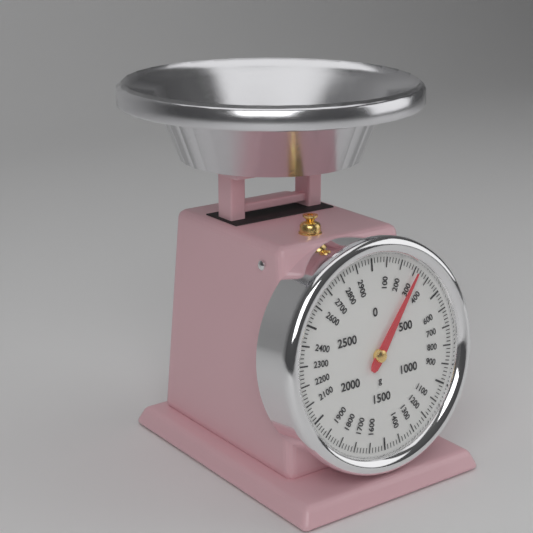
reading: 320 g
